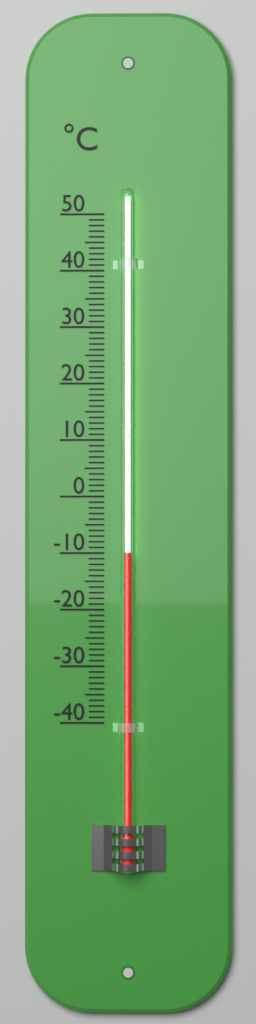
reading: -10 °C
